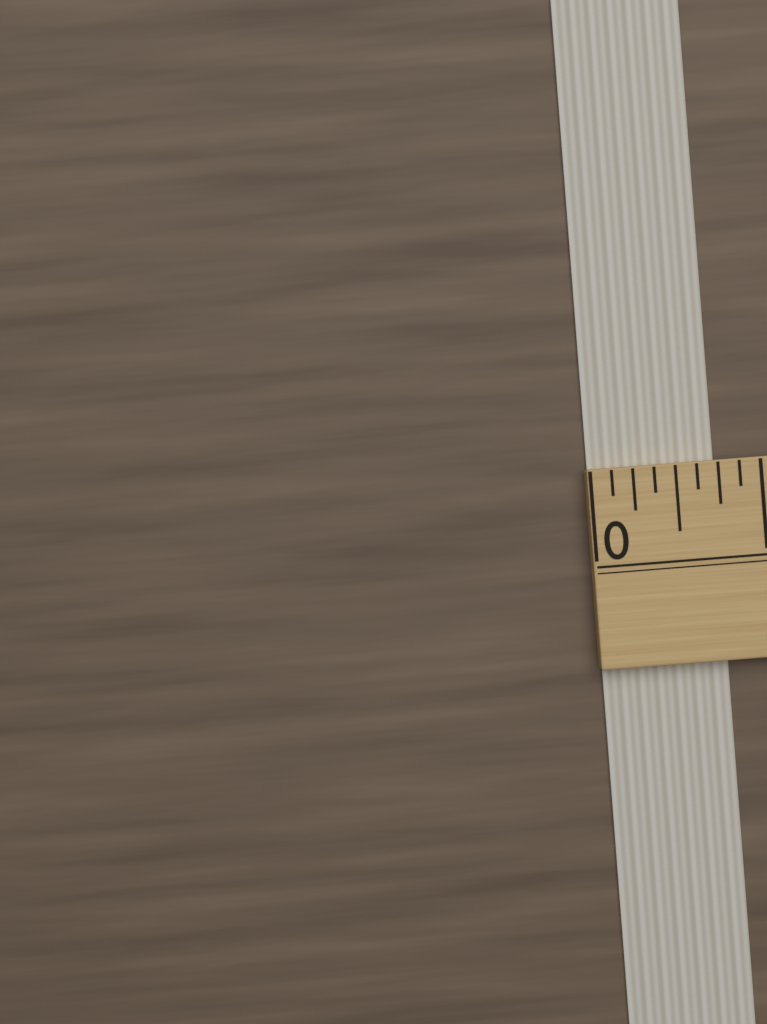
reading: 0.750 (no unit)
